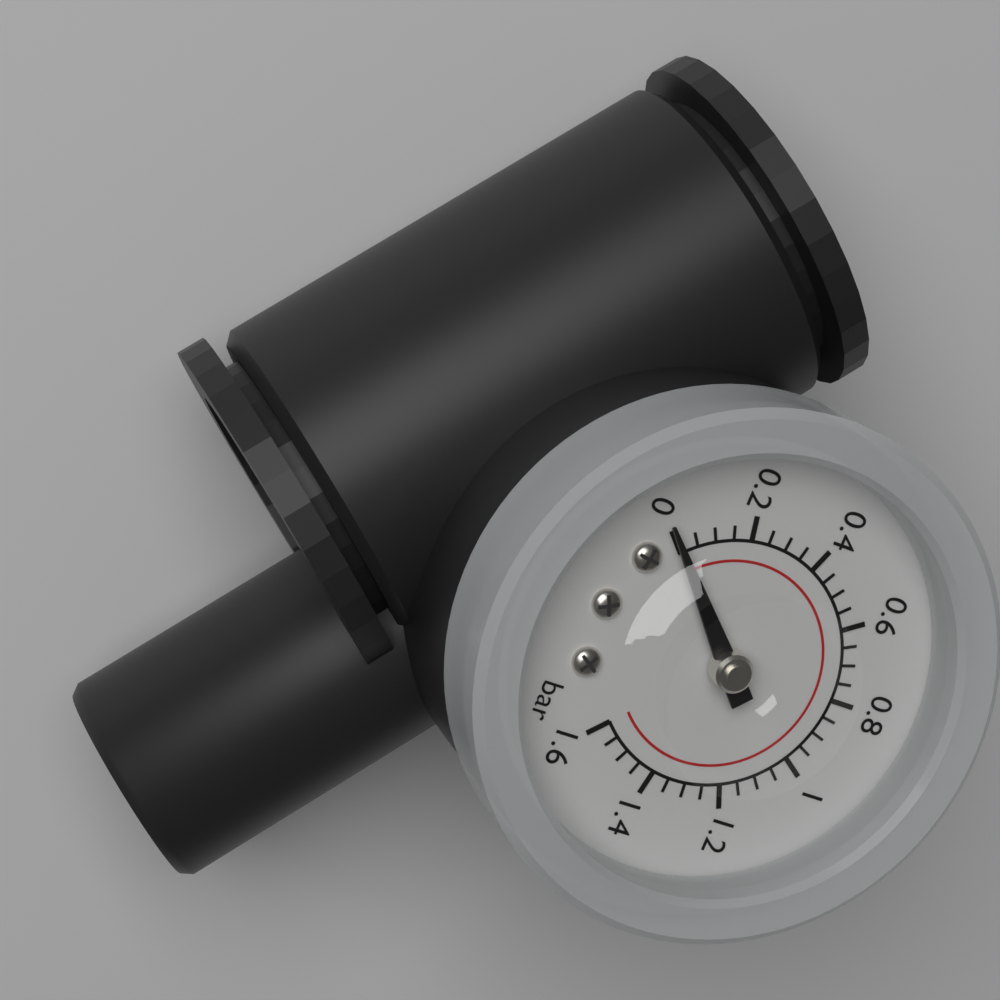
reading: 0.00 bar
